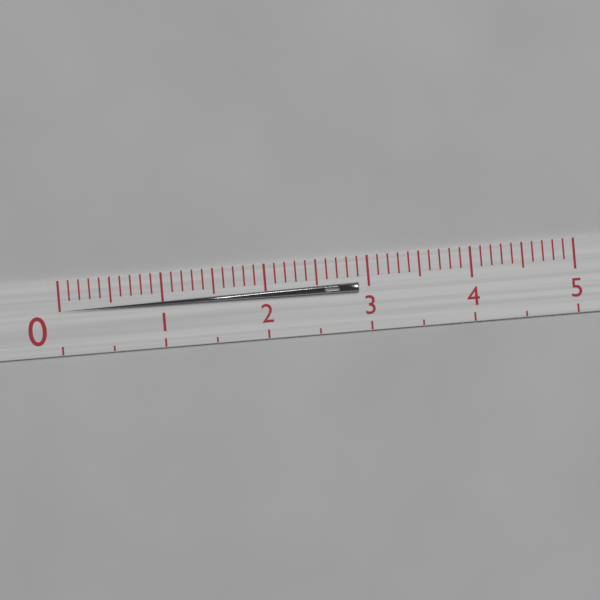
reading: 2.9 (no unit)
